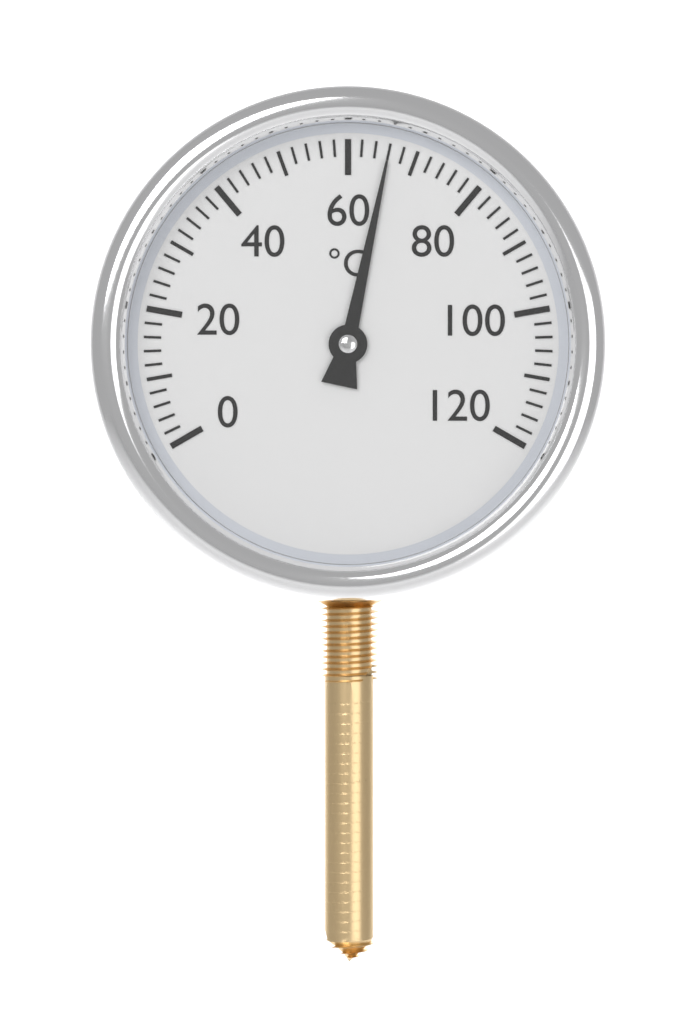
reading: 66 °C
